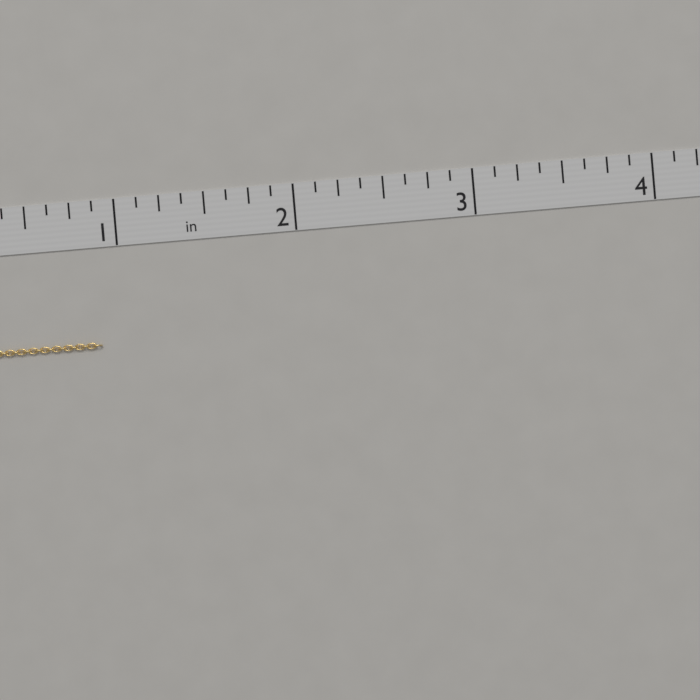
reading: 0.875 in
